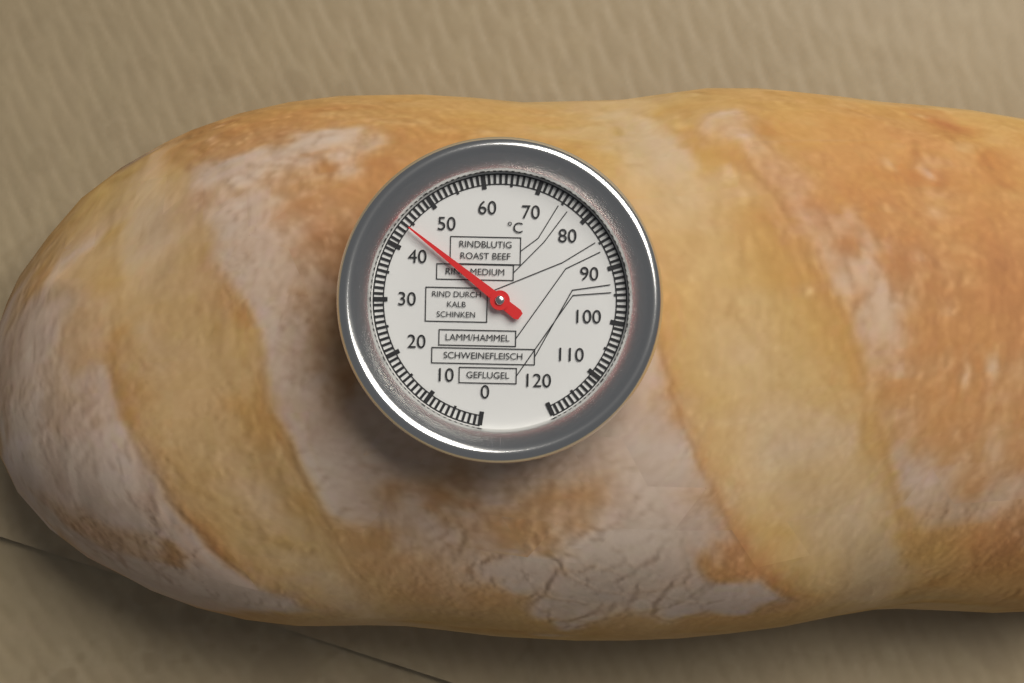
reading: 44 °C
